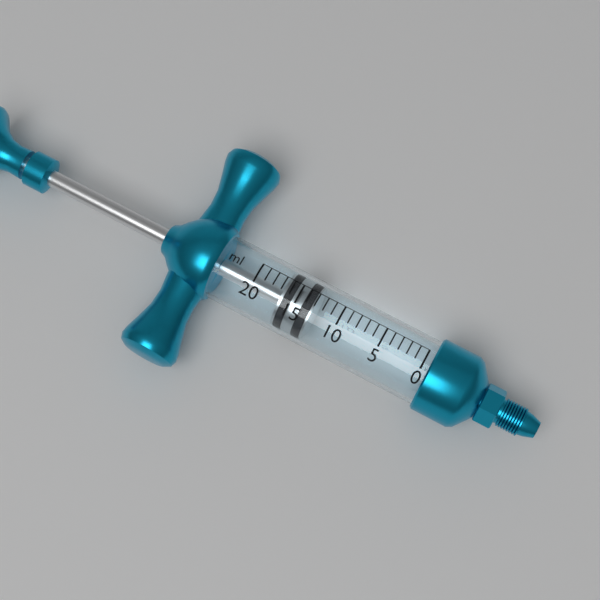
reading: 13 ml
